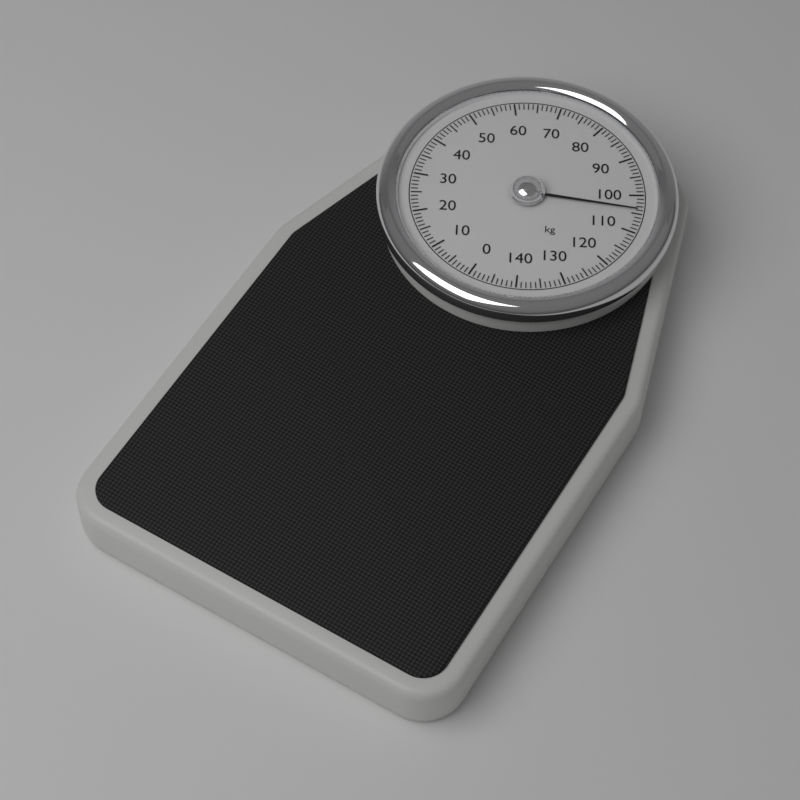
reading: 104 kg
